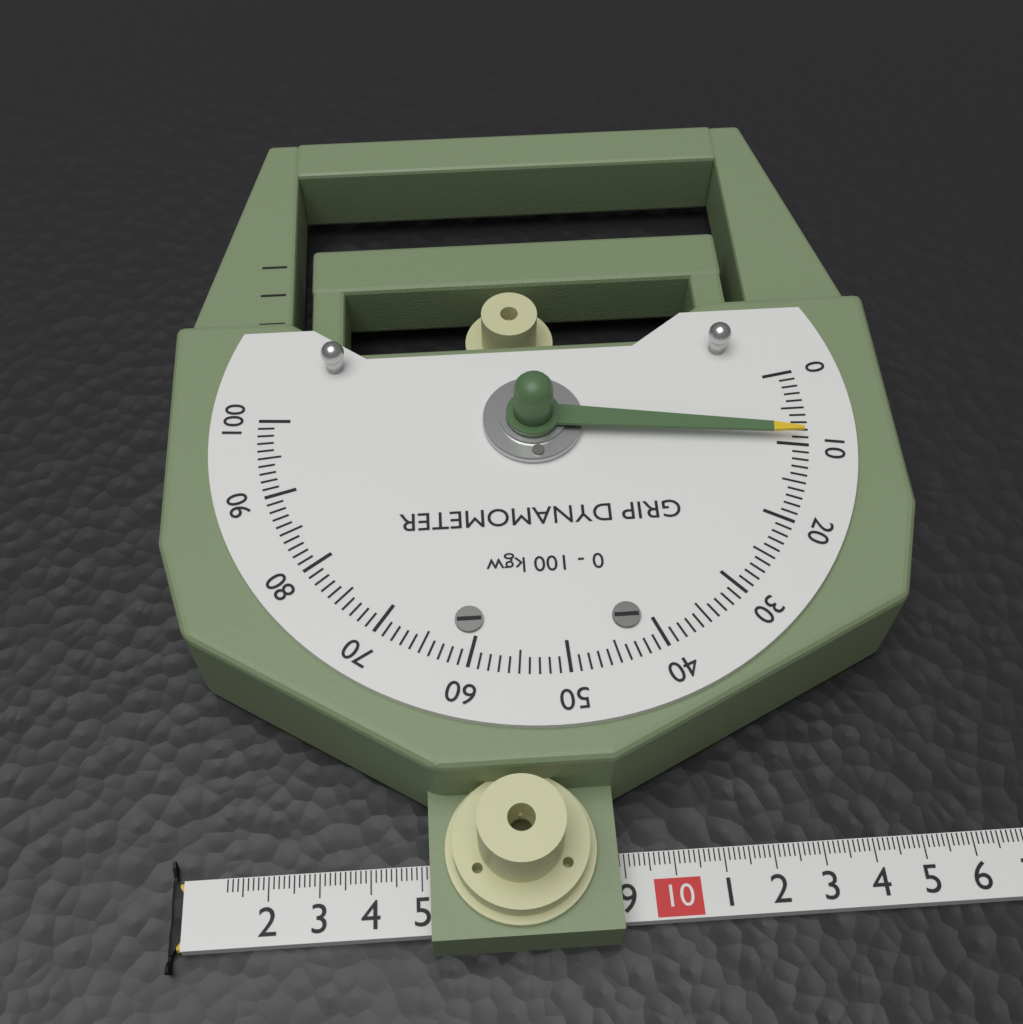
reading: 9 kgw
